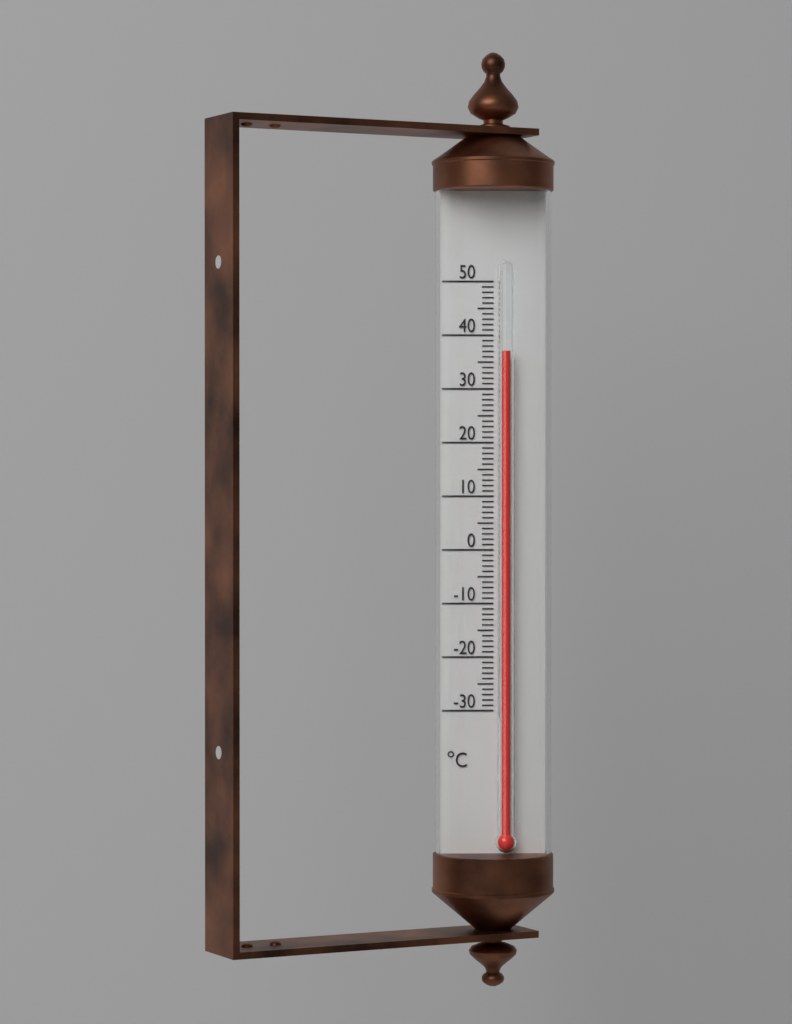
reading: 37 °C
